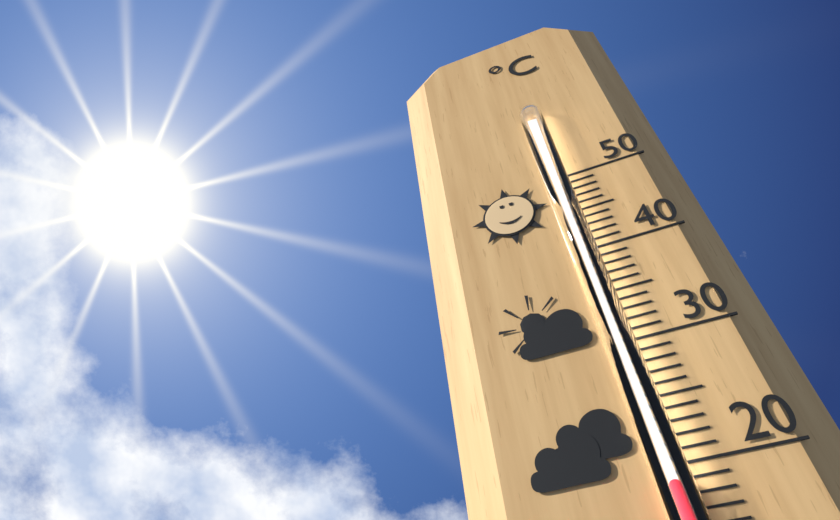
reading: 19 °C
